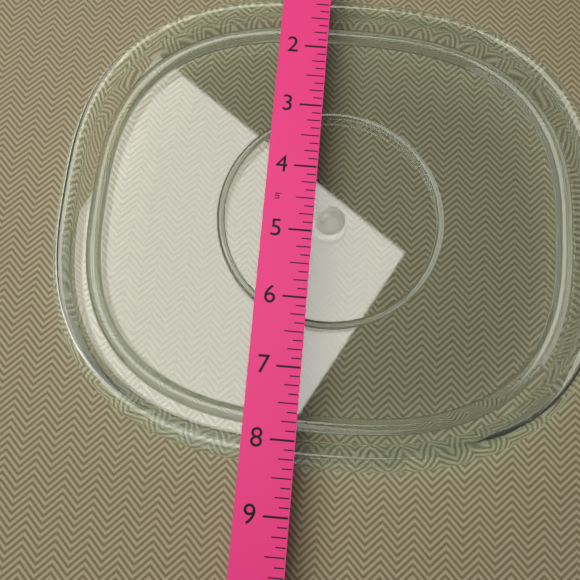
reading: 8.375 in
